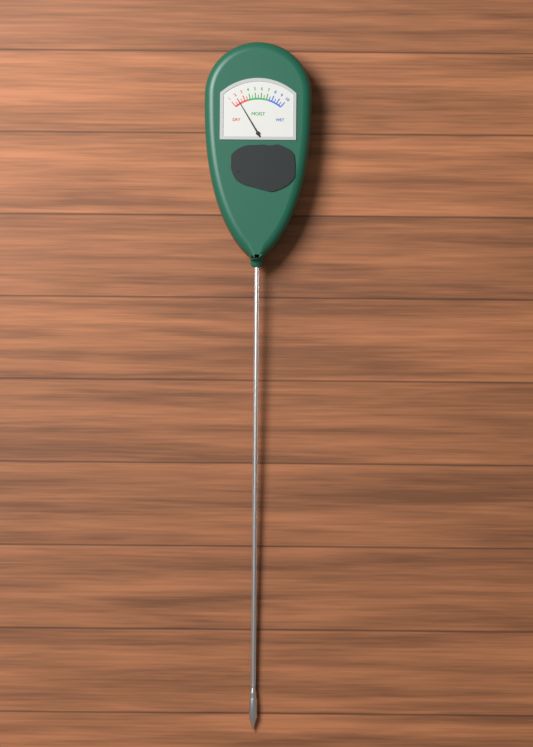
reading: 2.0 (no unit)
